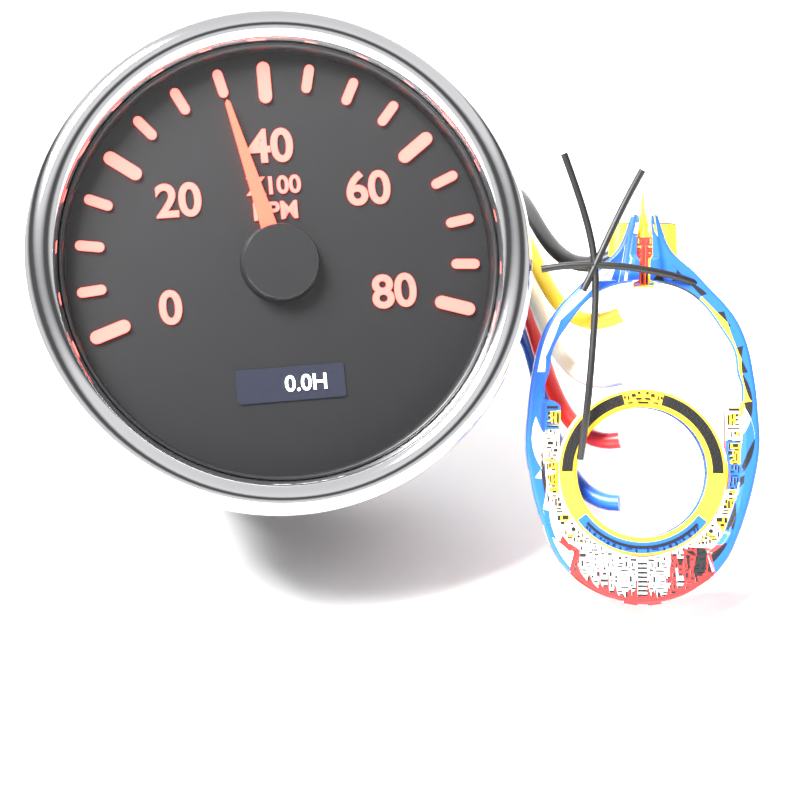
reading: 3500 RPM
